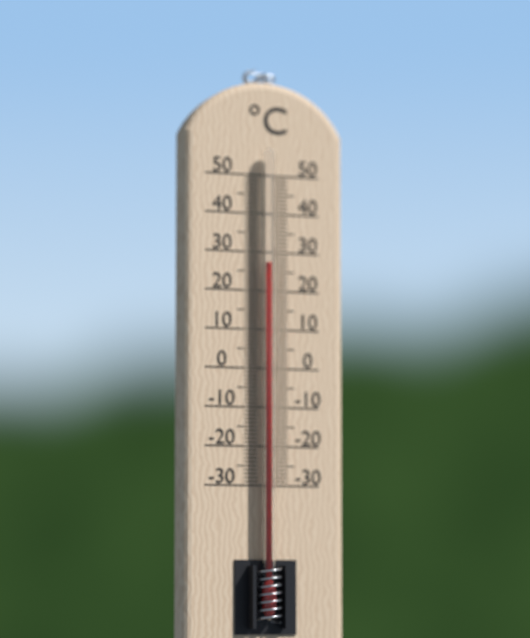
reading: 27 °C
